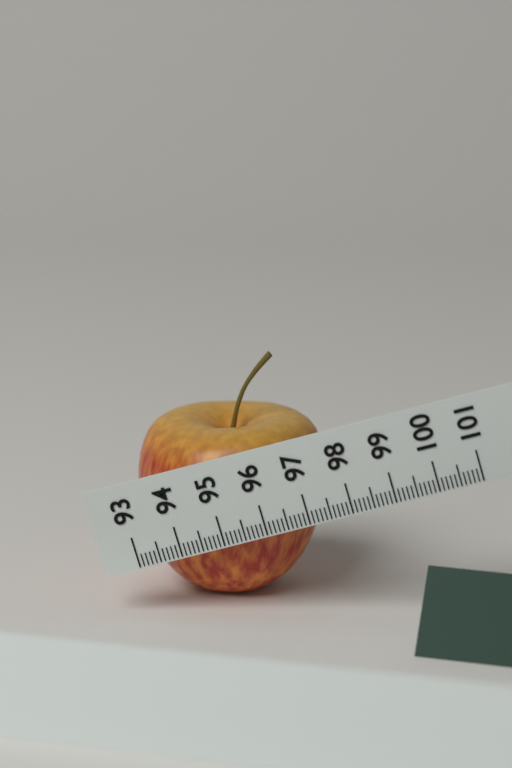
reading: 97.5 (no unit)
